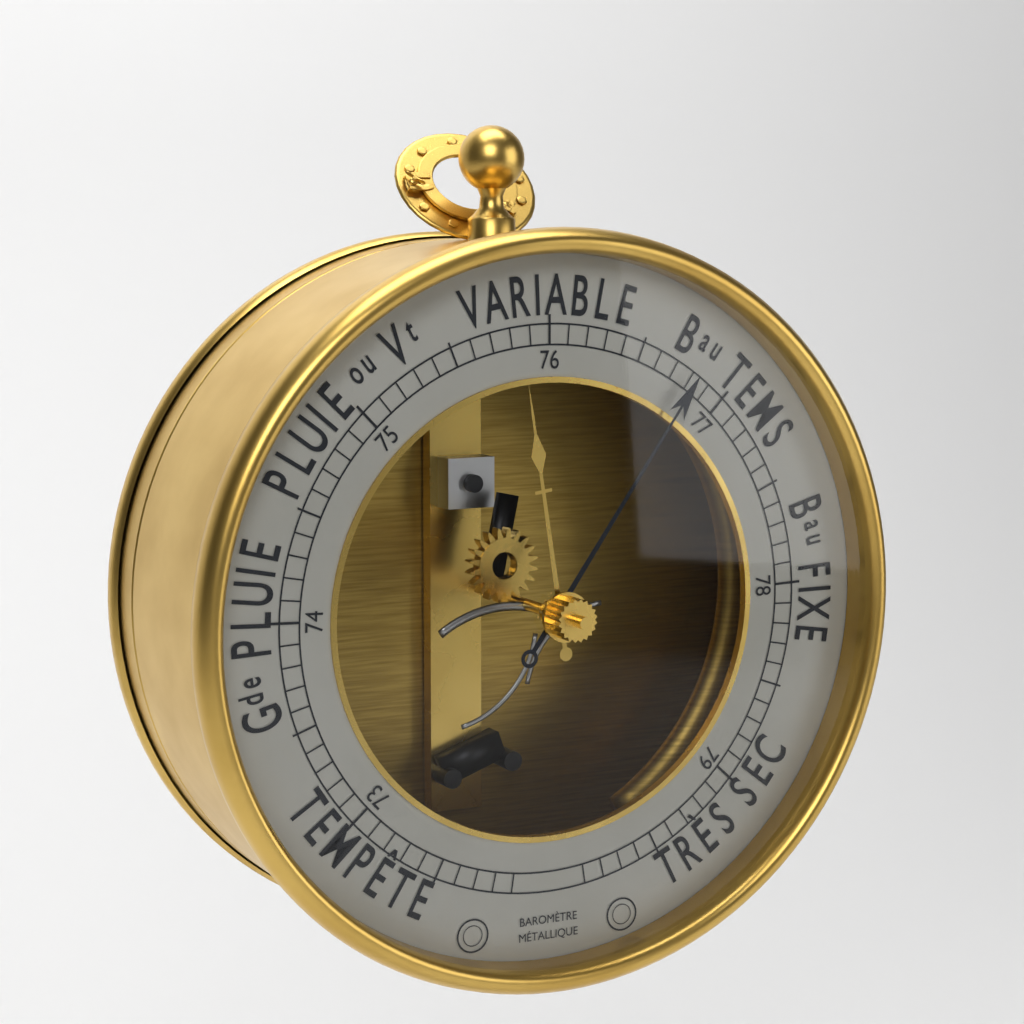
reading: 76.8 (no unit)
